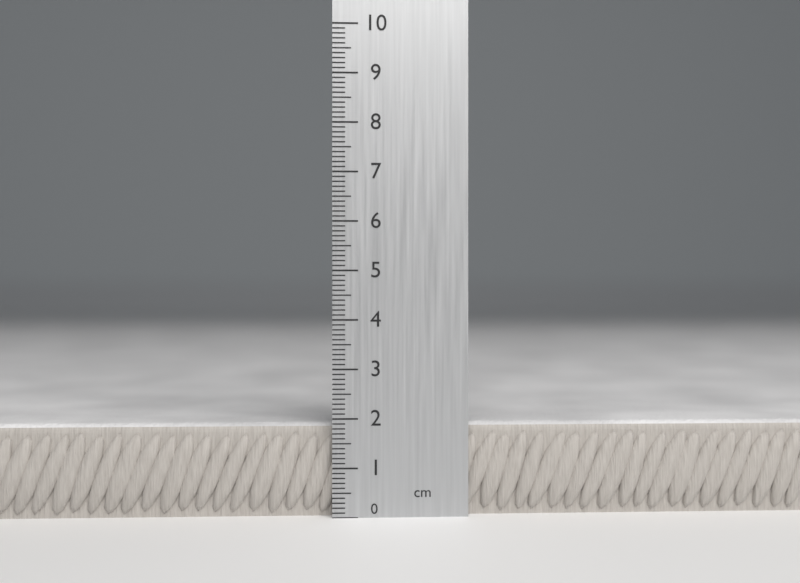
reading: 1.9 cm
